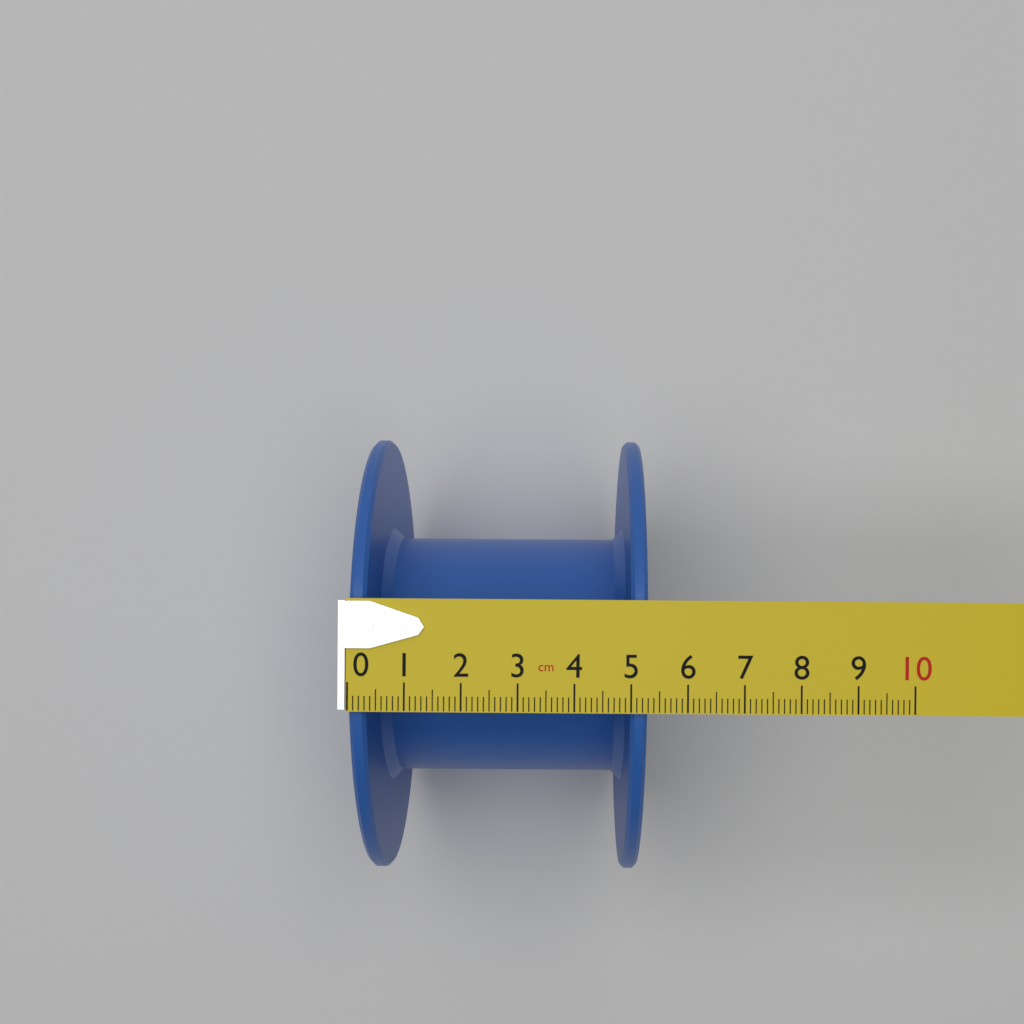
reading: 5.3 cm
